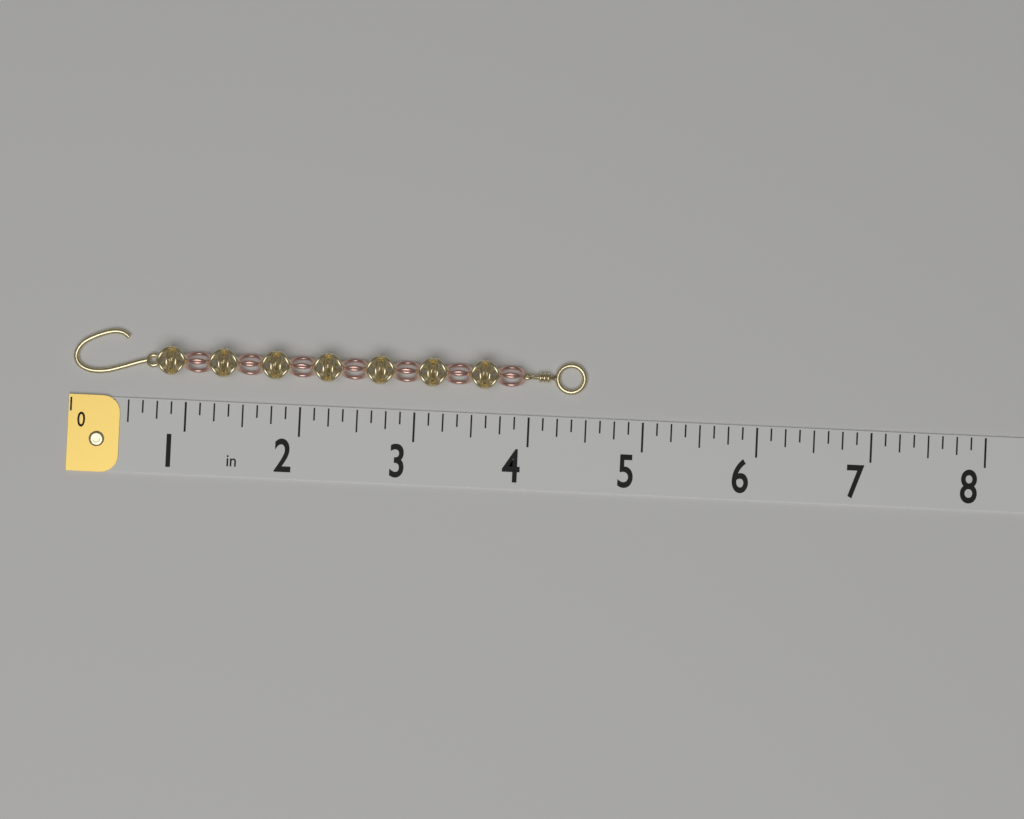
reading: 4.500 in
